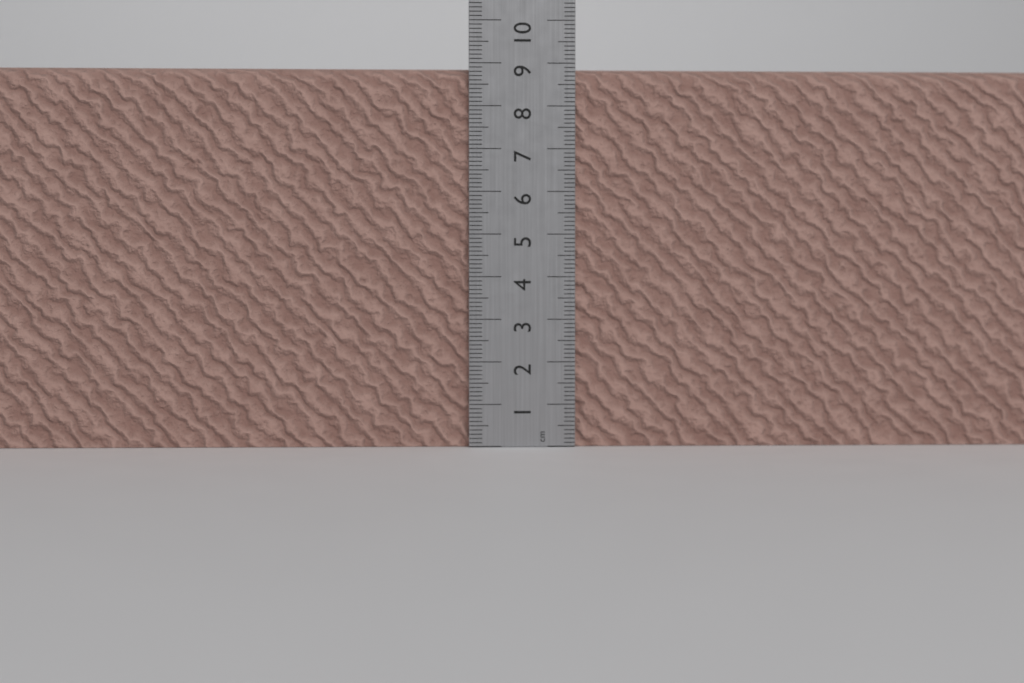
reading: 8.9 cm
